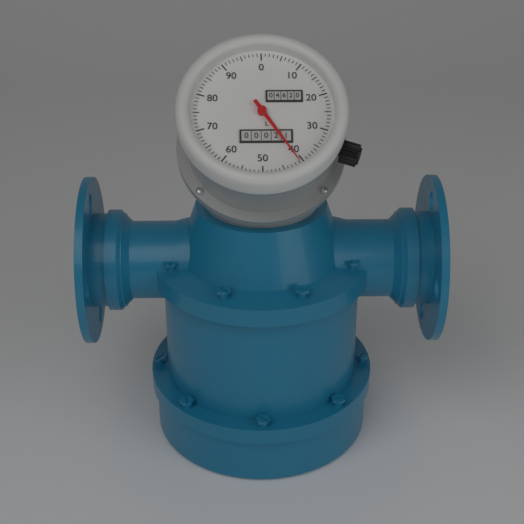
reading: 41 L
